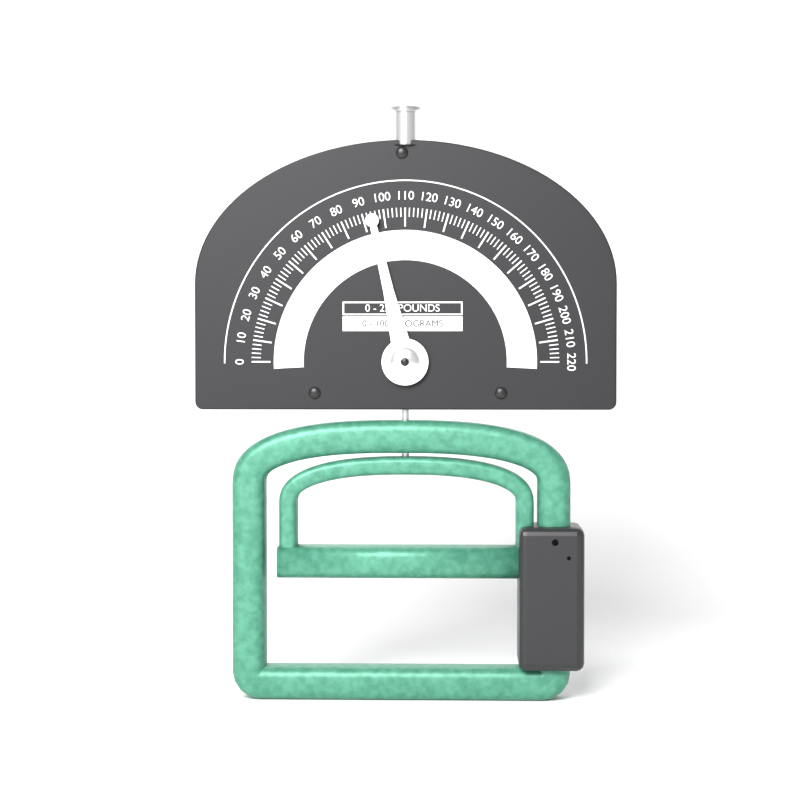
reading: 94 lb
